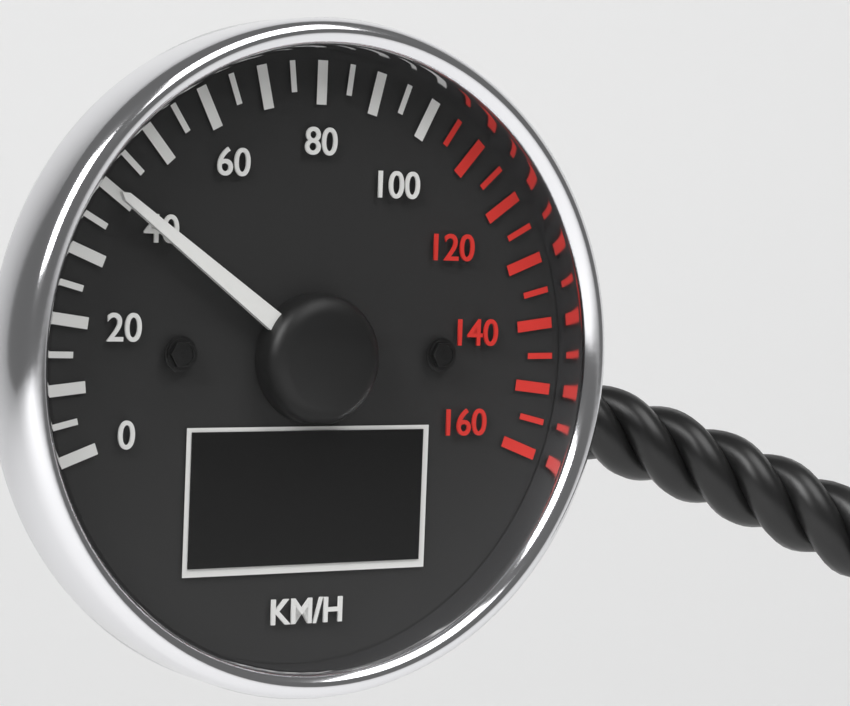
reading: 40 km/h
